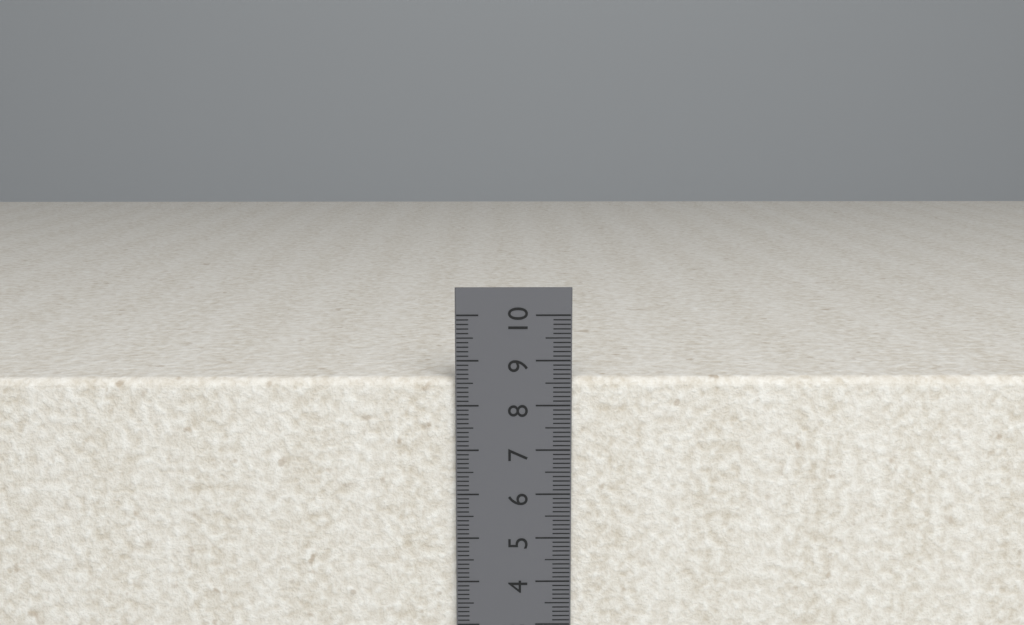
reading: 8.6 cm
